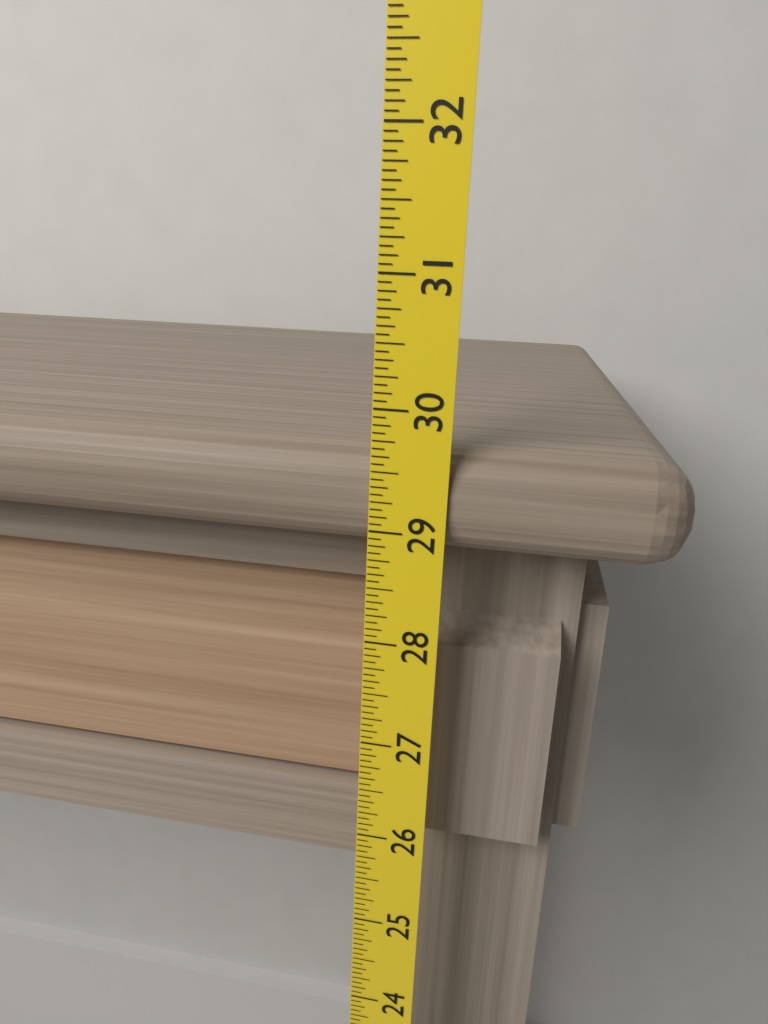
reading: 29.6875 (no unit)
